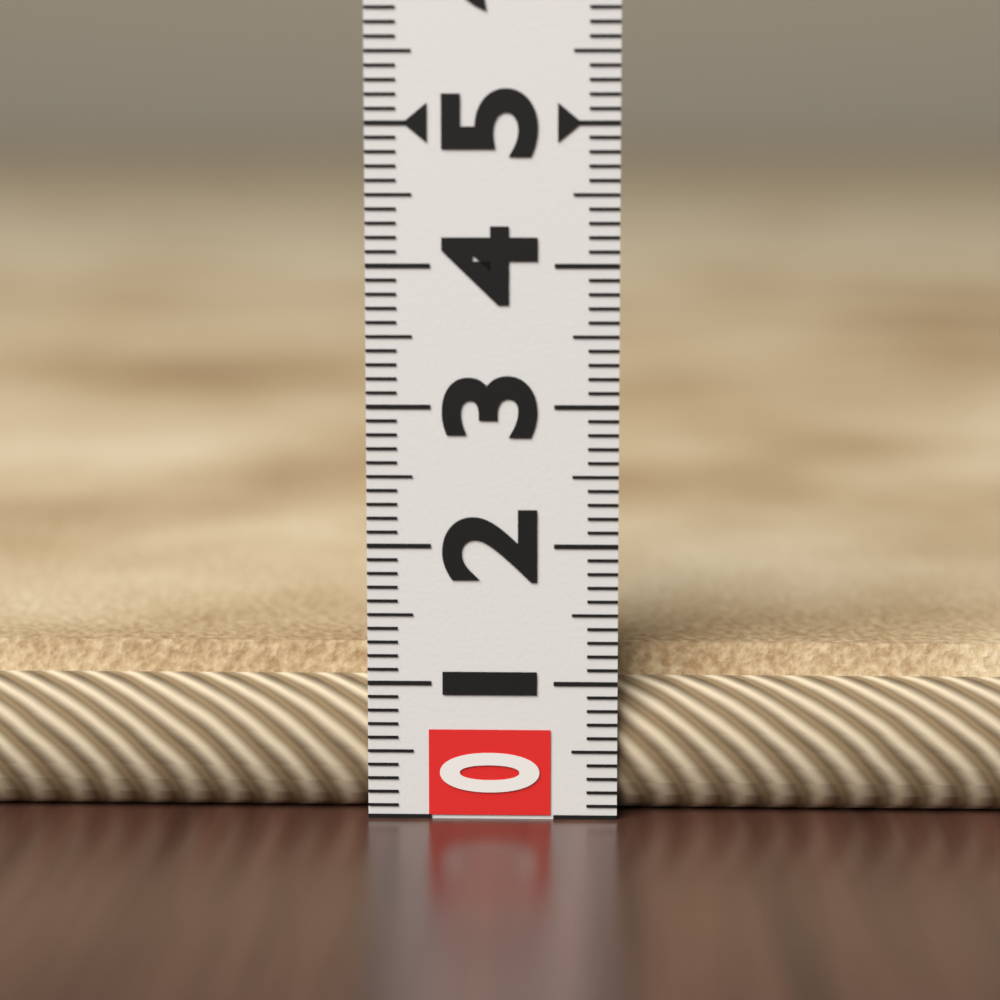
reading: 1.2 (no unit)
